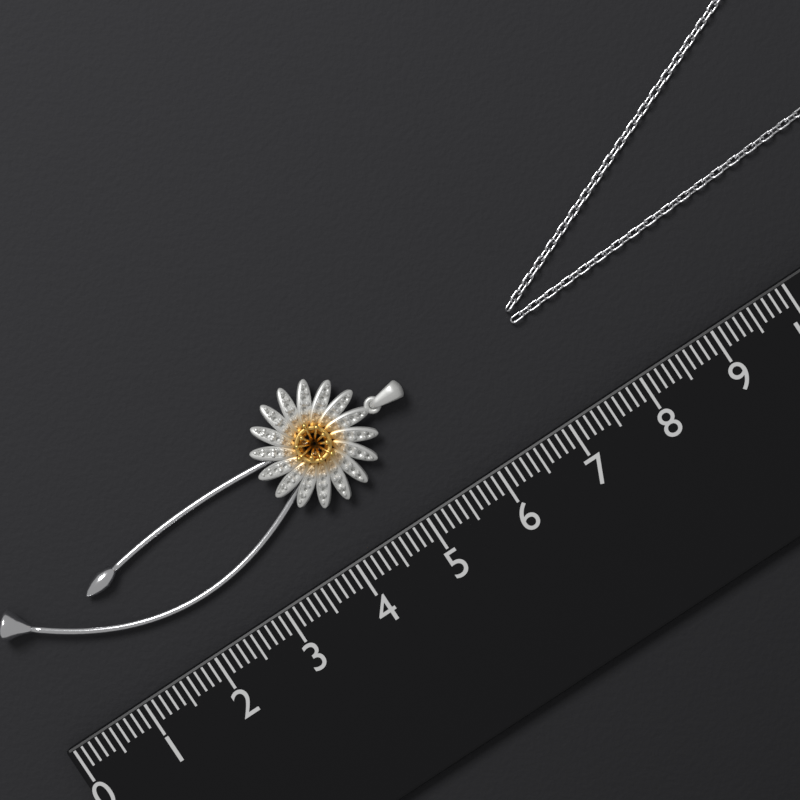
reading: 5.6 (no unit)
